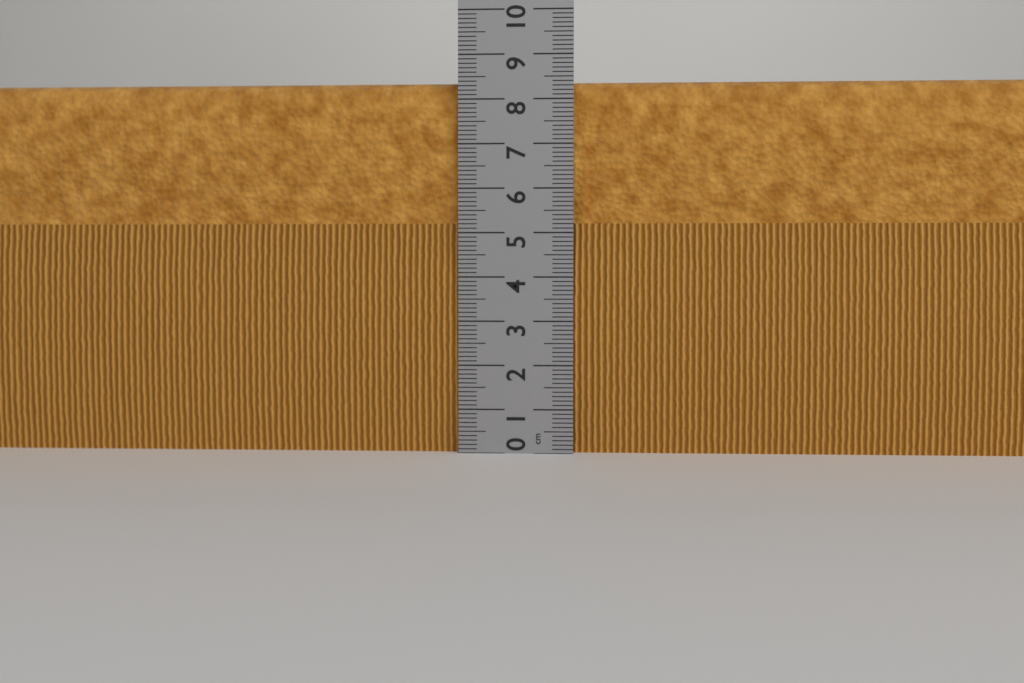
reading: 8.4 cm
